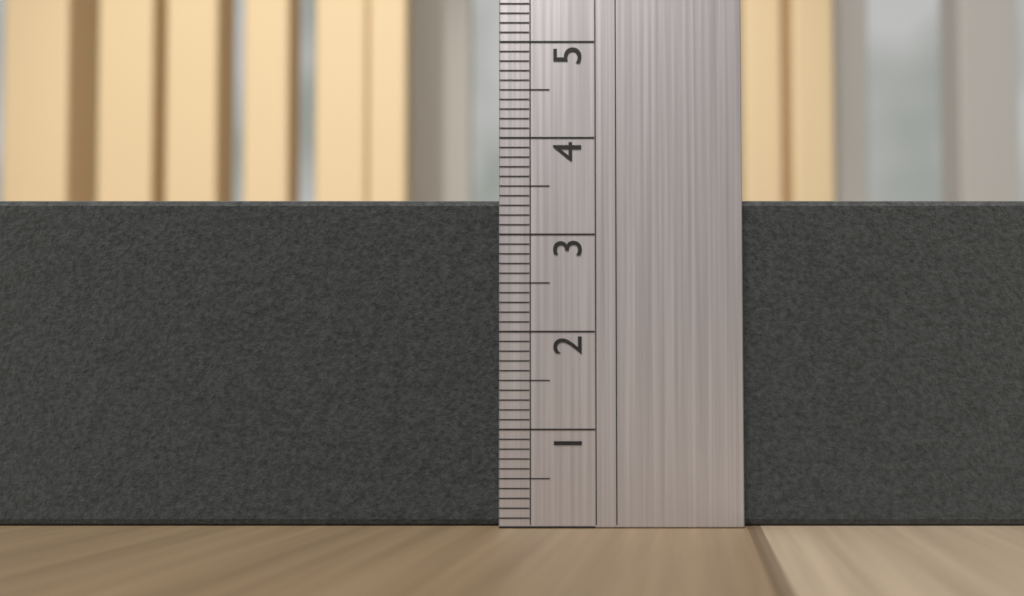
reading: 3.4 (no unit)
